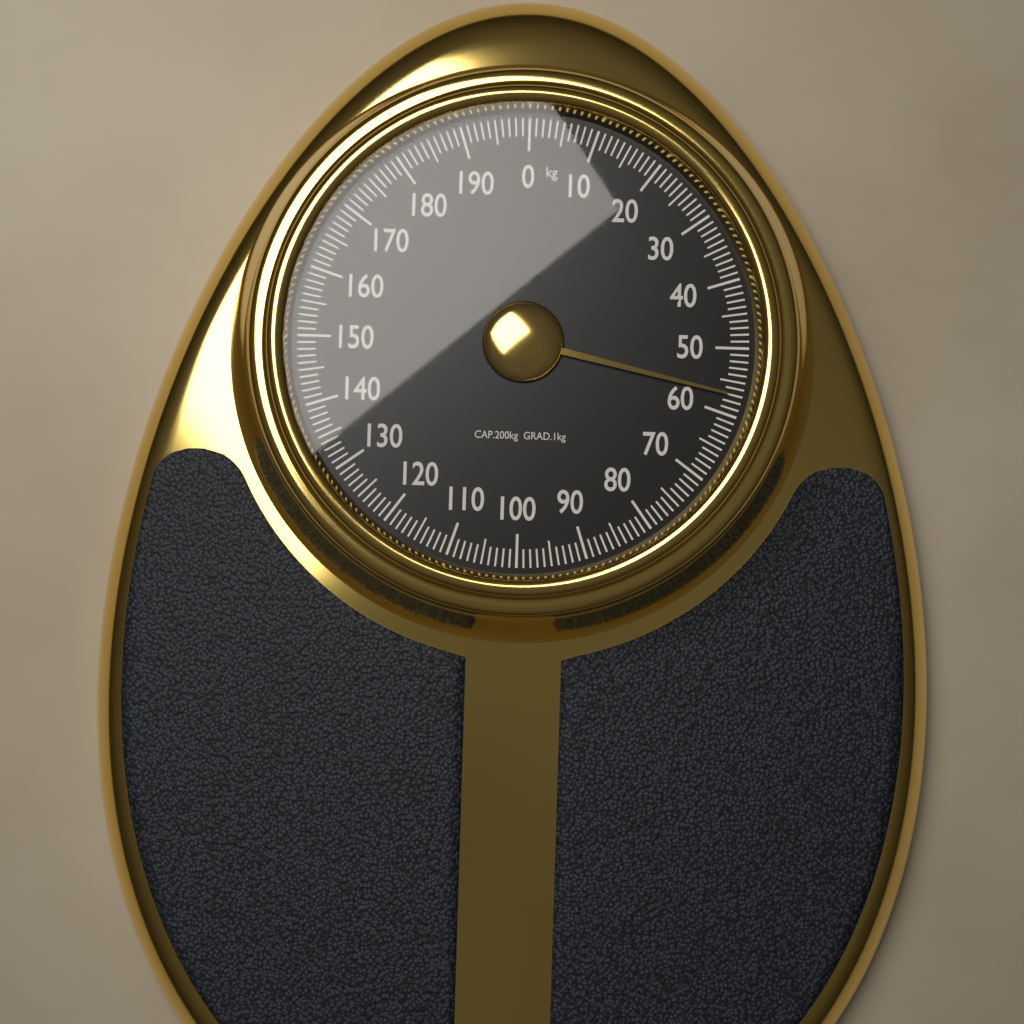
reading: 57 kg
